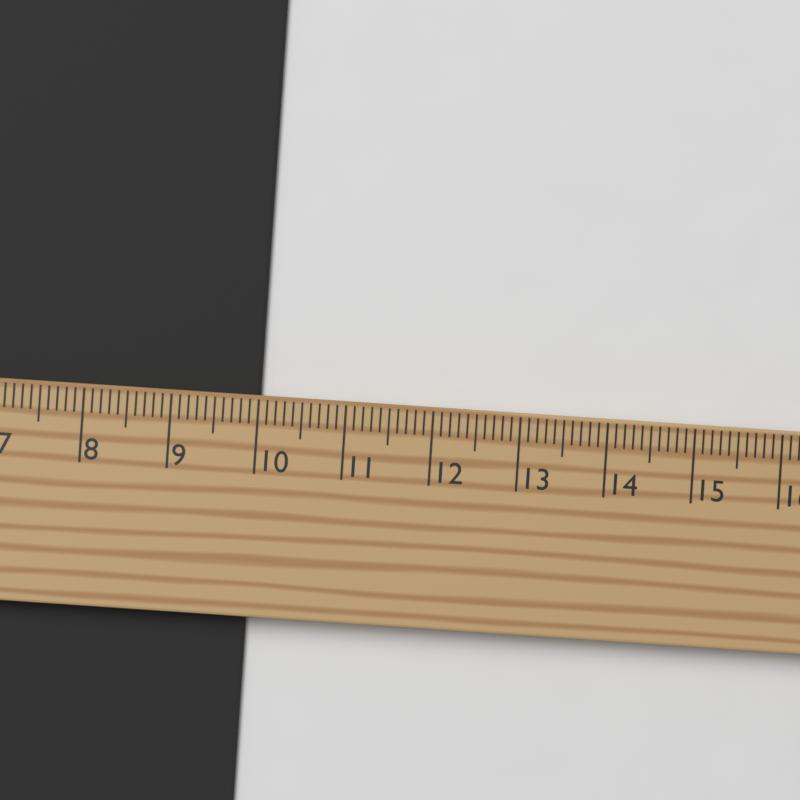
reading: 10.0 cm
